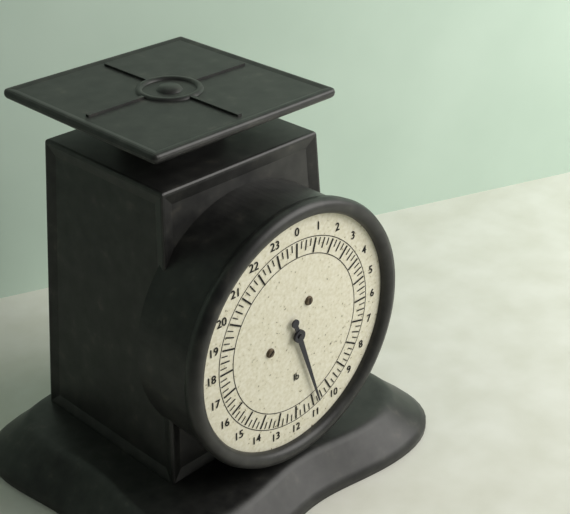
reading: 10.75 lb
